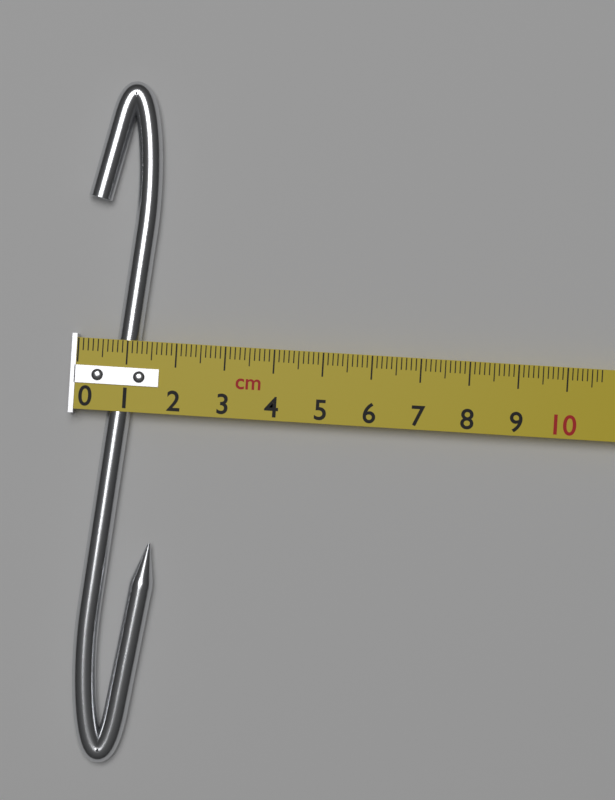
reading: 1.8 cm
